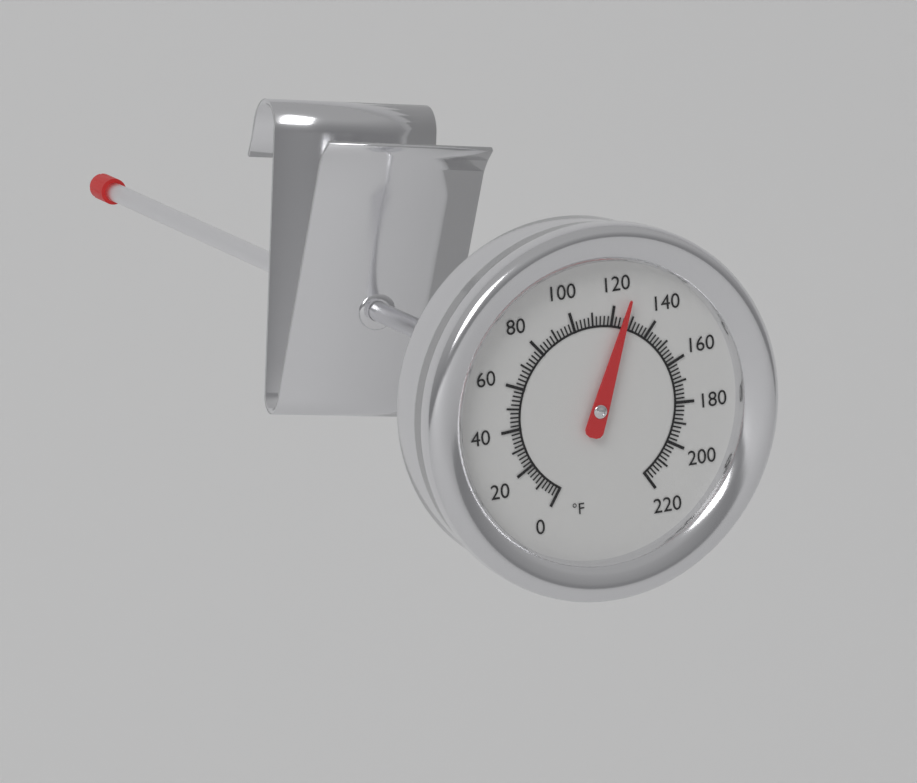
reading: 126 °F
